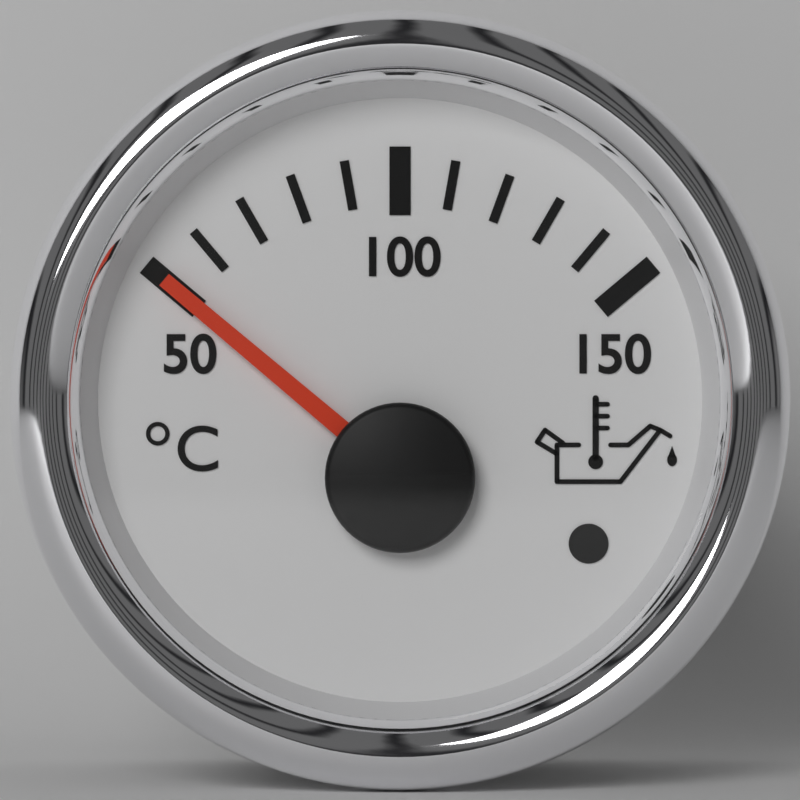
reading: 50 °C
